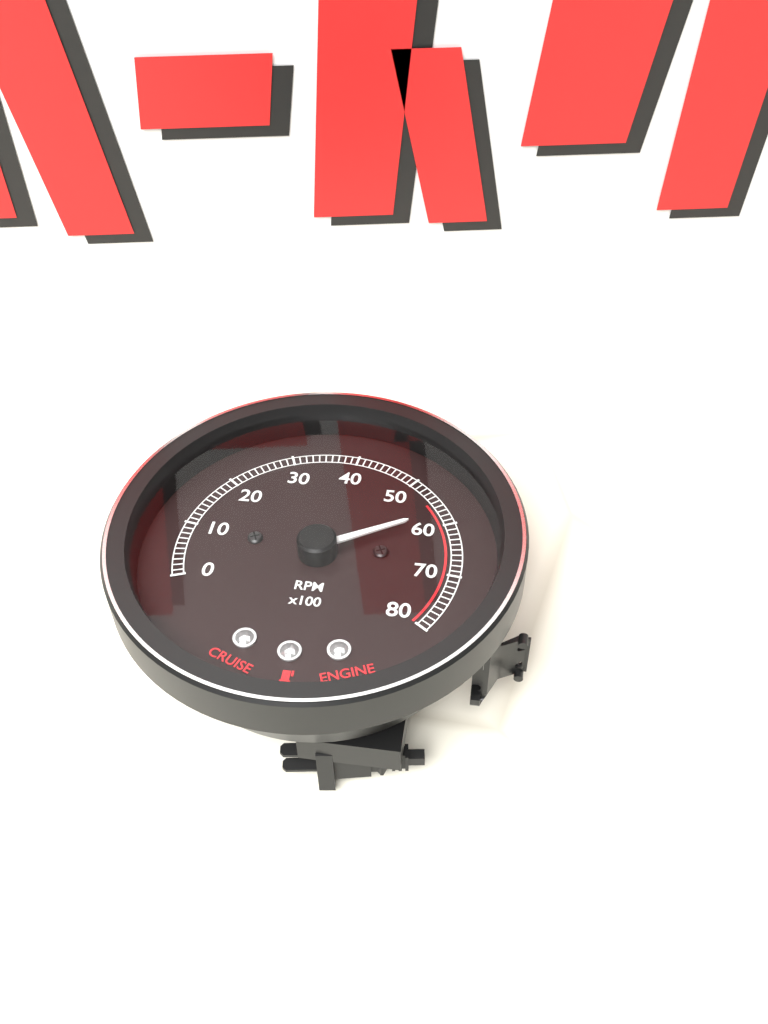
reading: 5800 RPM
